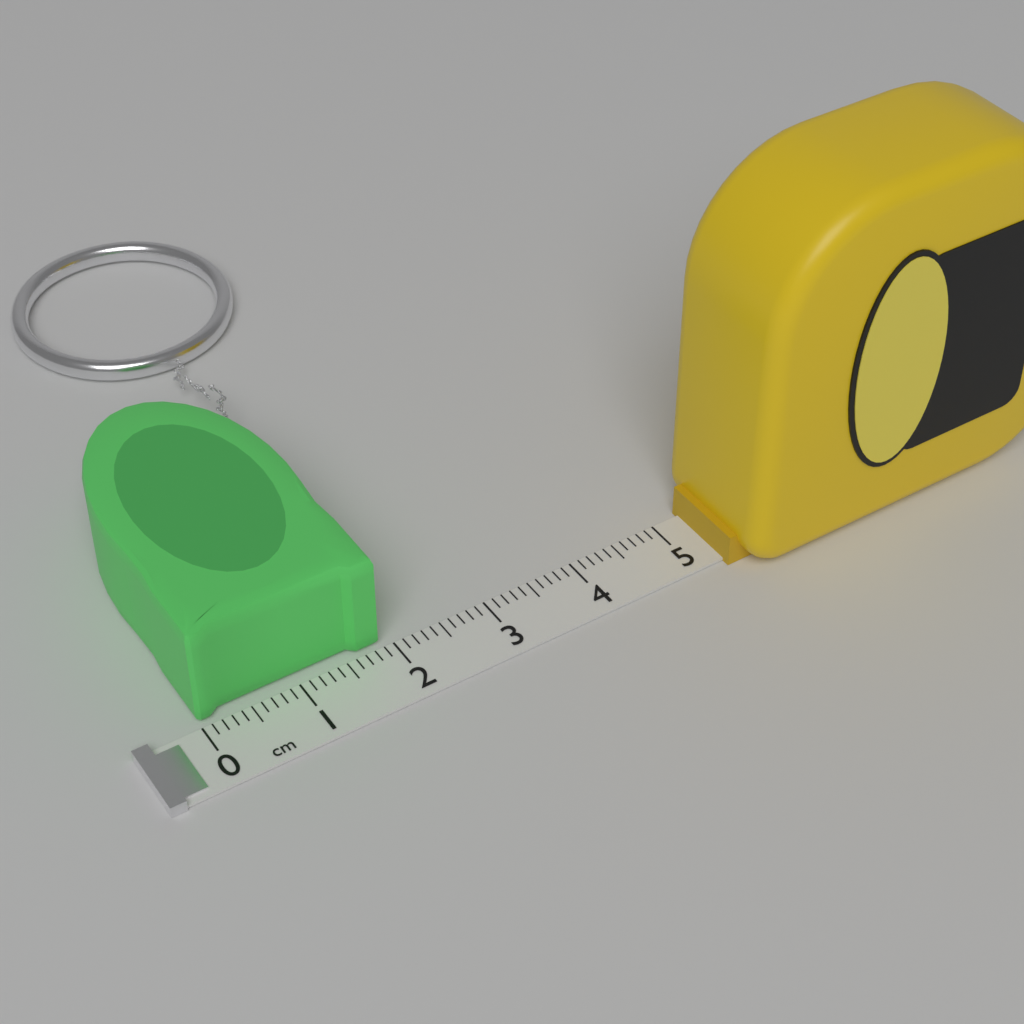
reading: 1.9 cm
